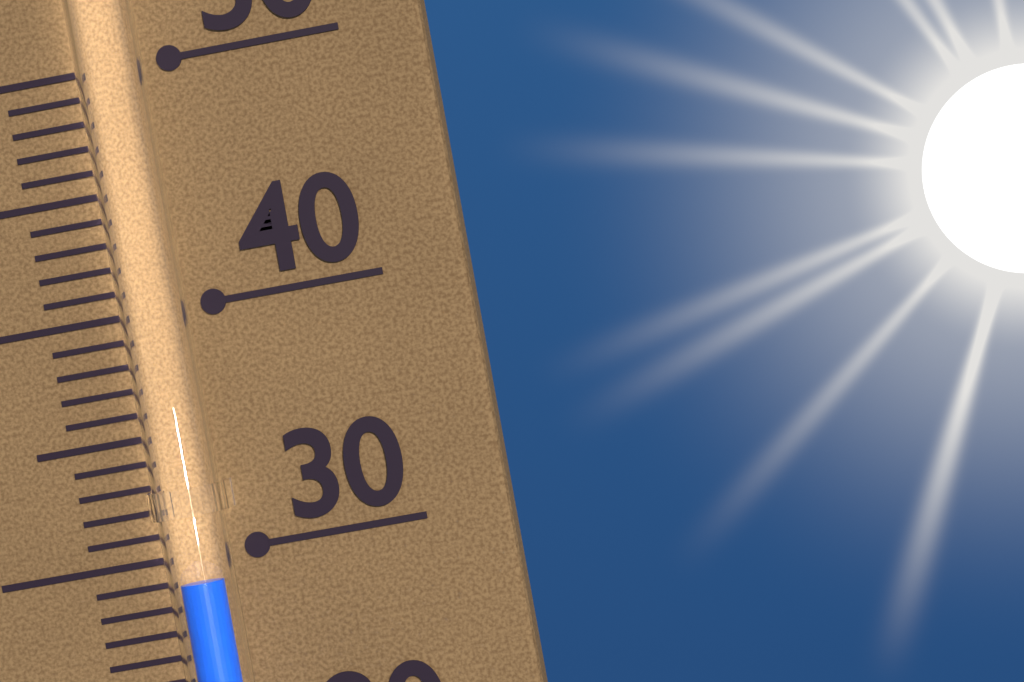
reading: 29 (no unit)
